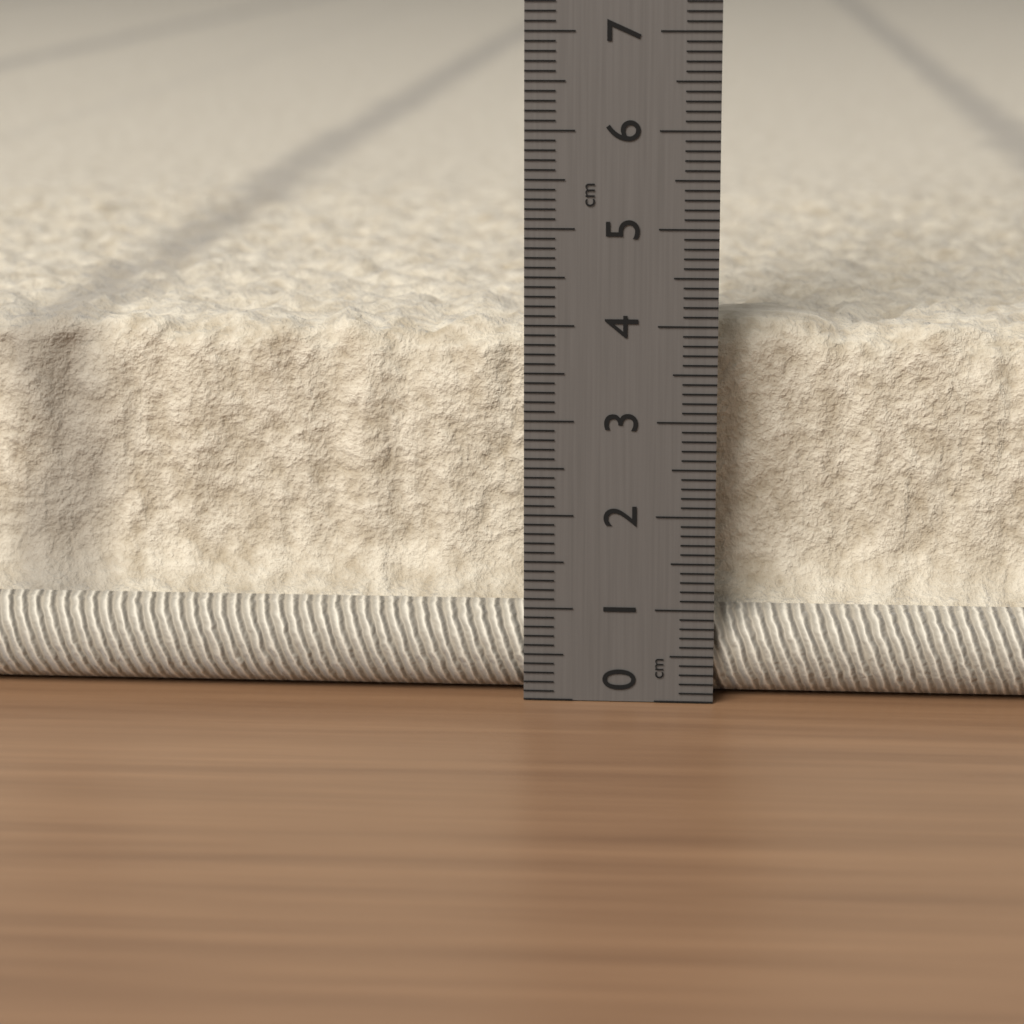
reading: 4.0 cm
